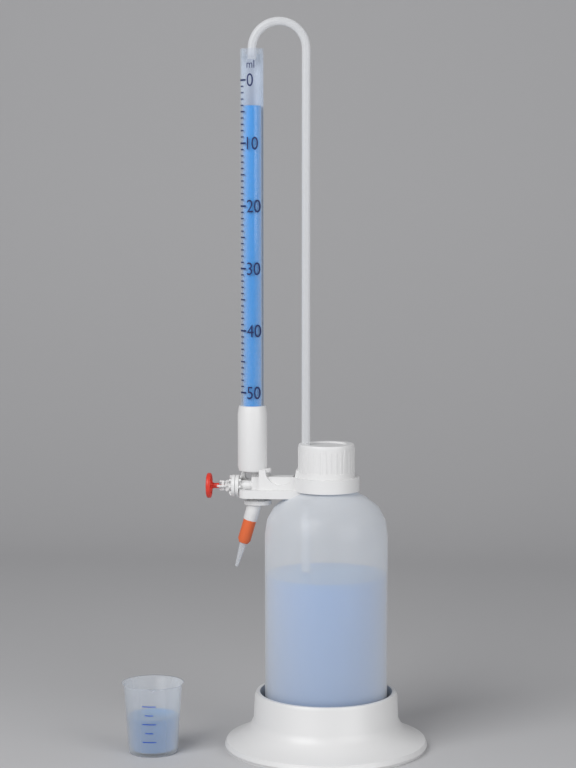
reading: 4 ml
